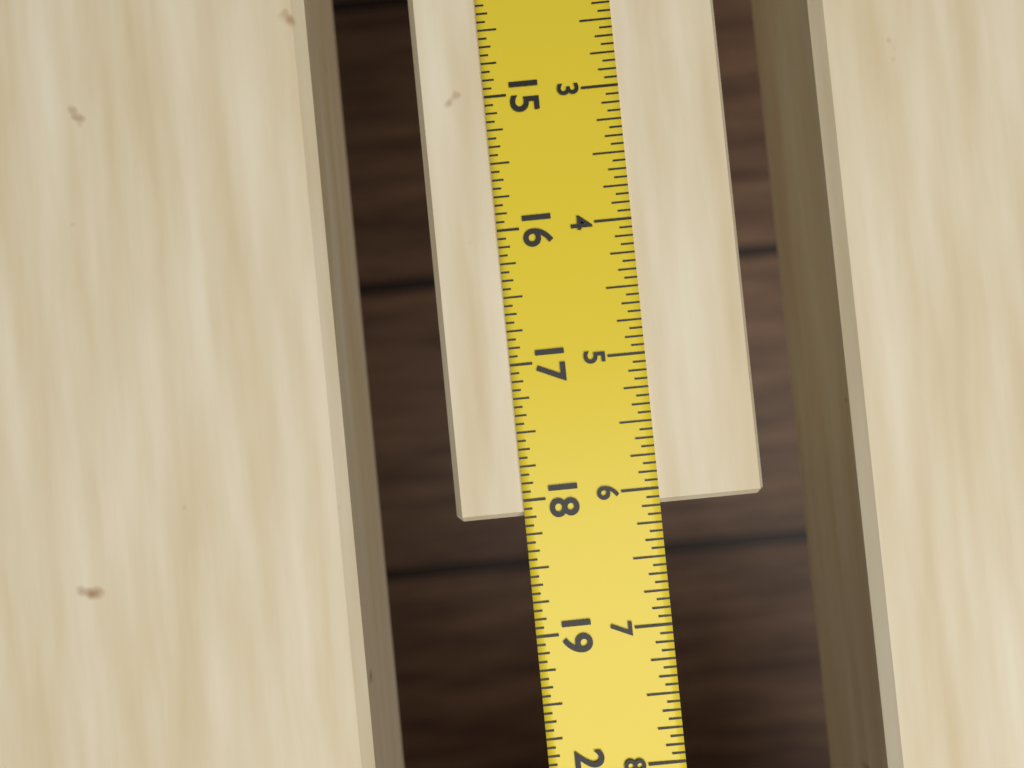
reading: 18.1250 in
